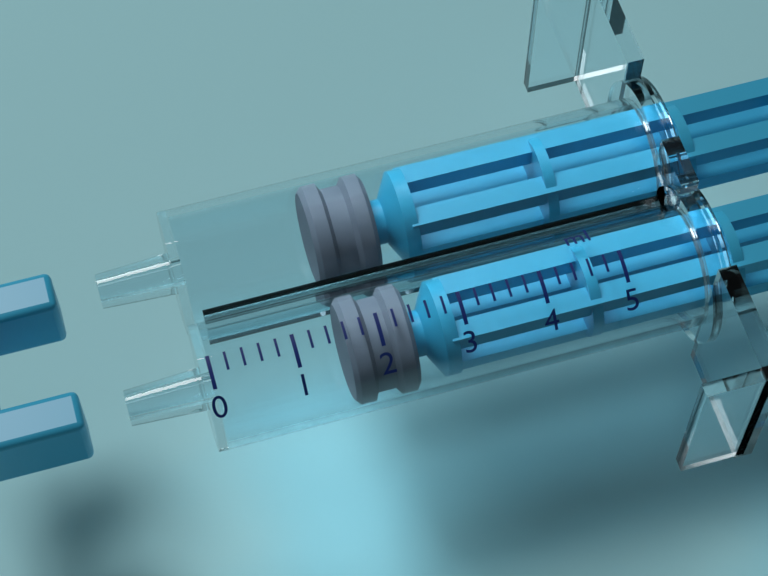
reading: 1.6 ml
